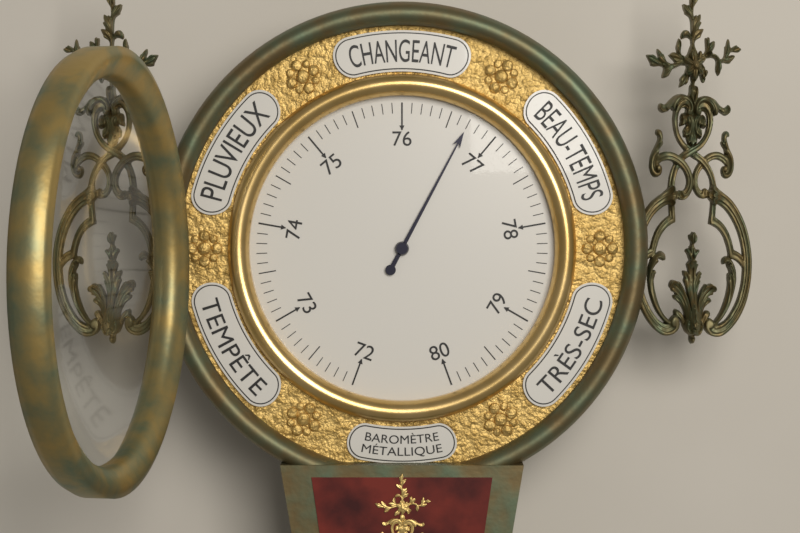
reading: 76.7 (no unit)
